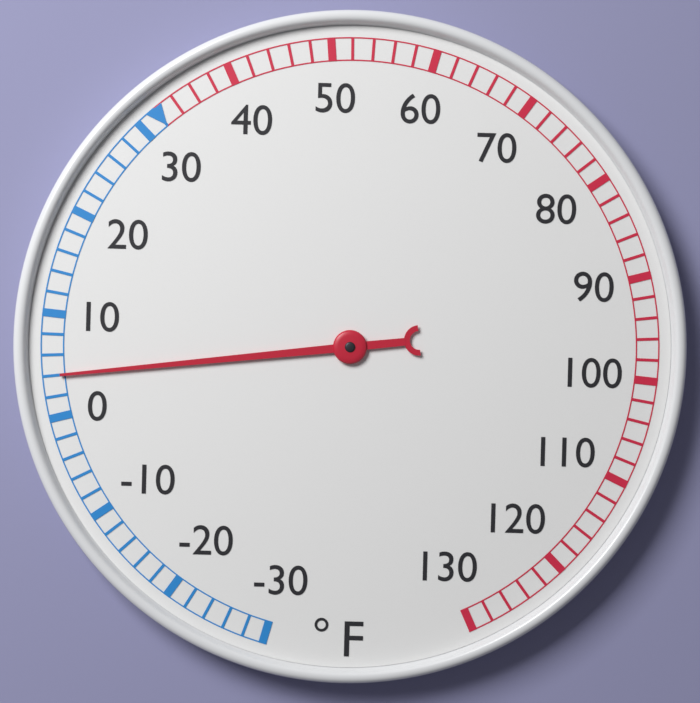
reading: 4 °F
